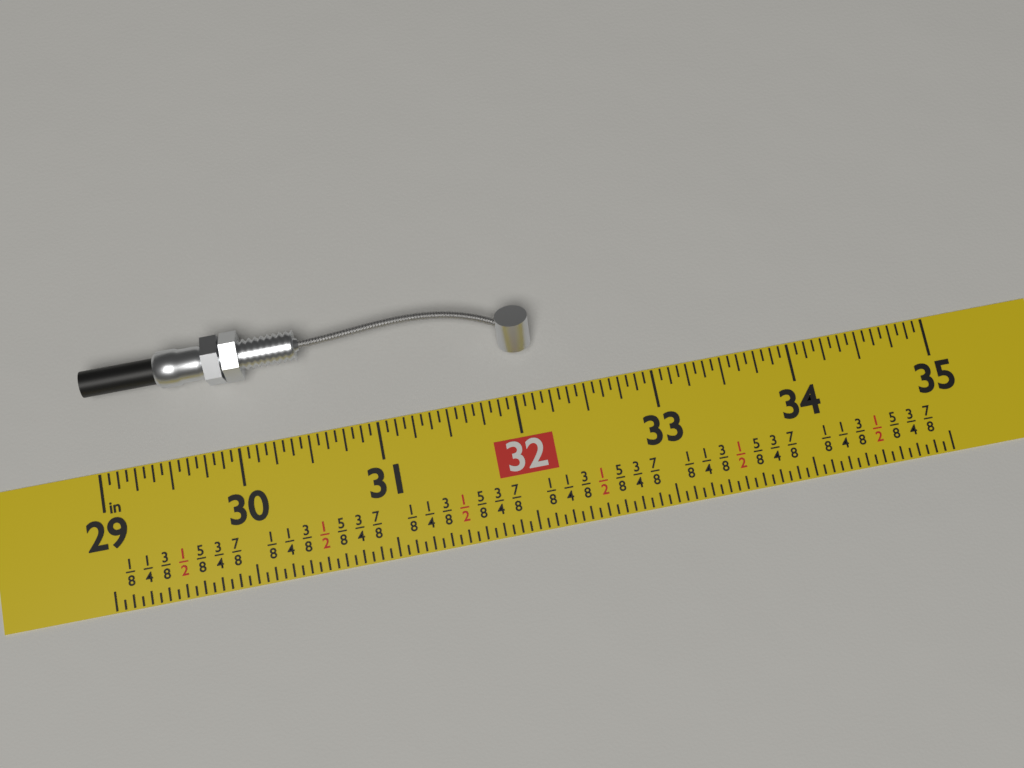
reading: 32.1875 in
